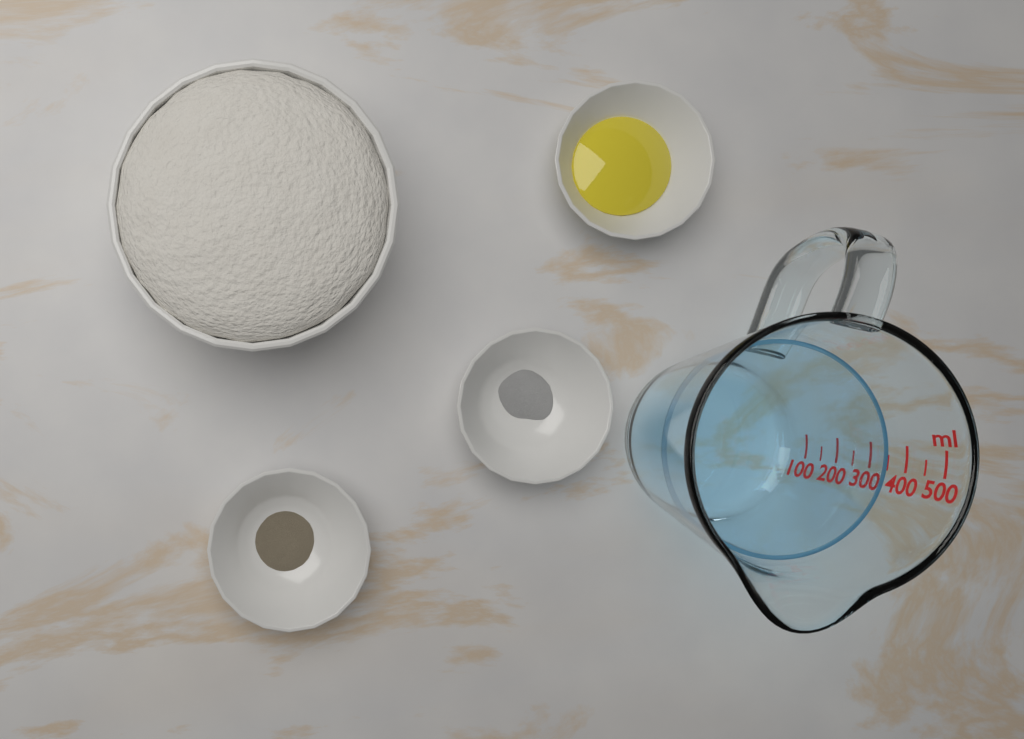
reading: 350 ml
